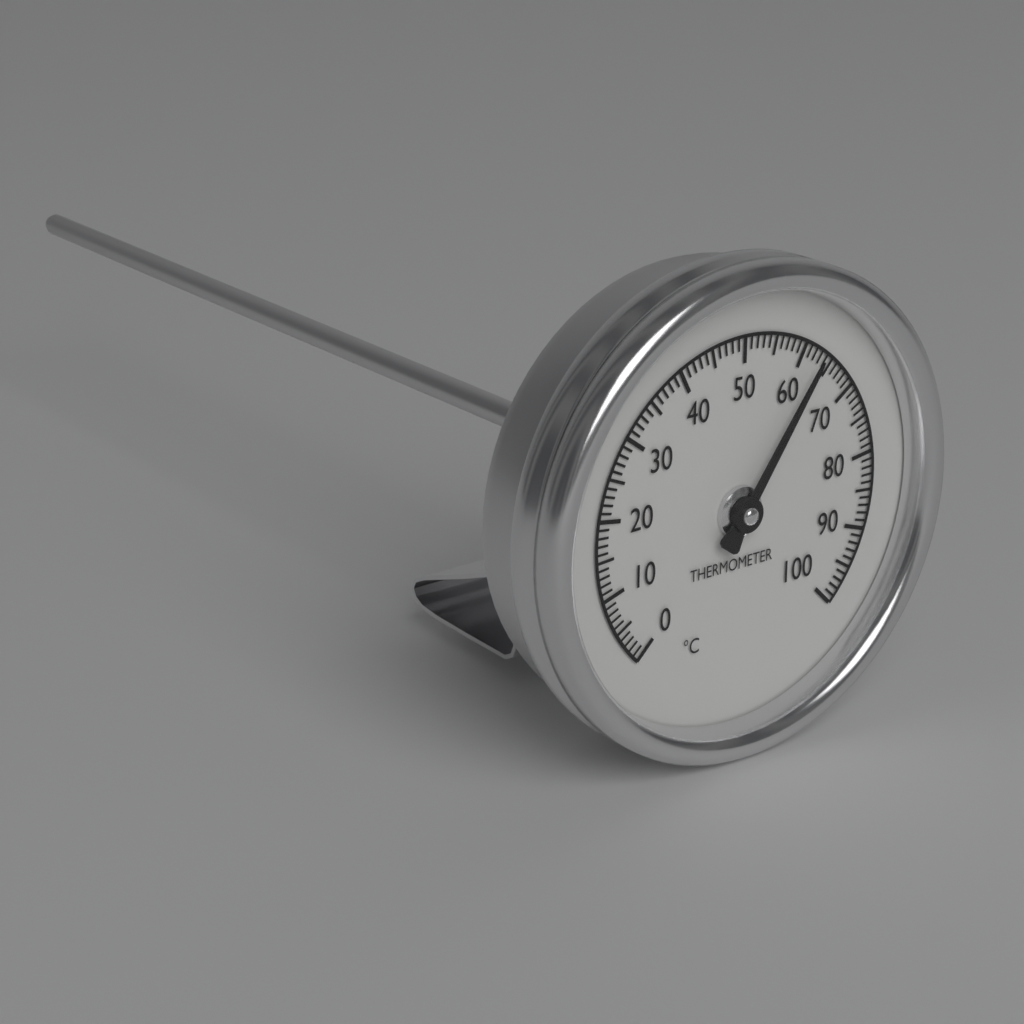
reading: 63 °C
